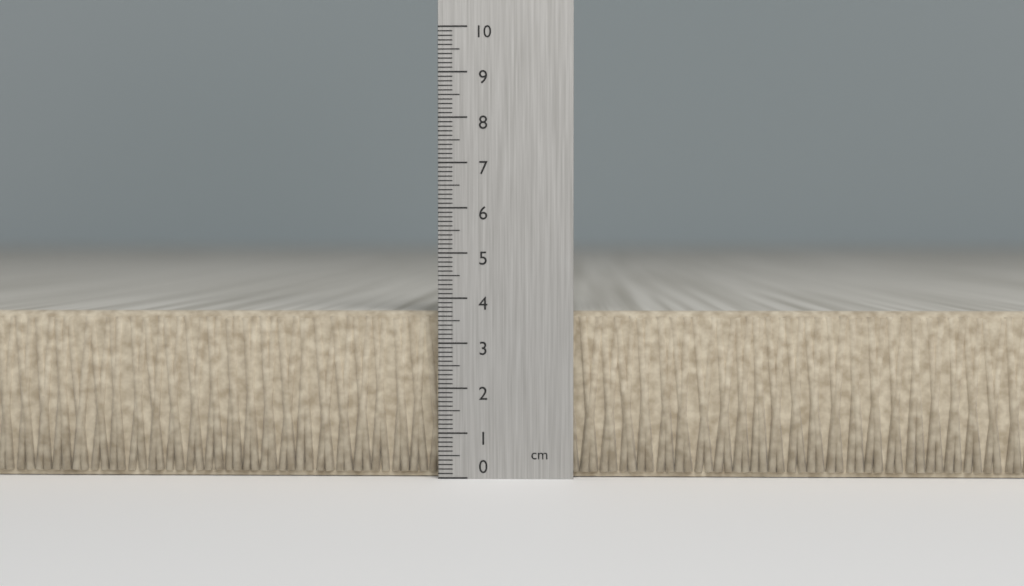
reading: 3.7 cm
